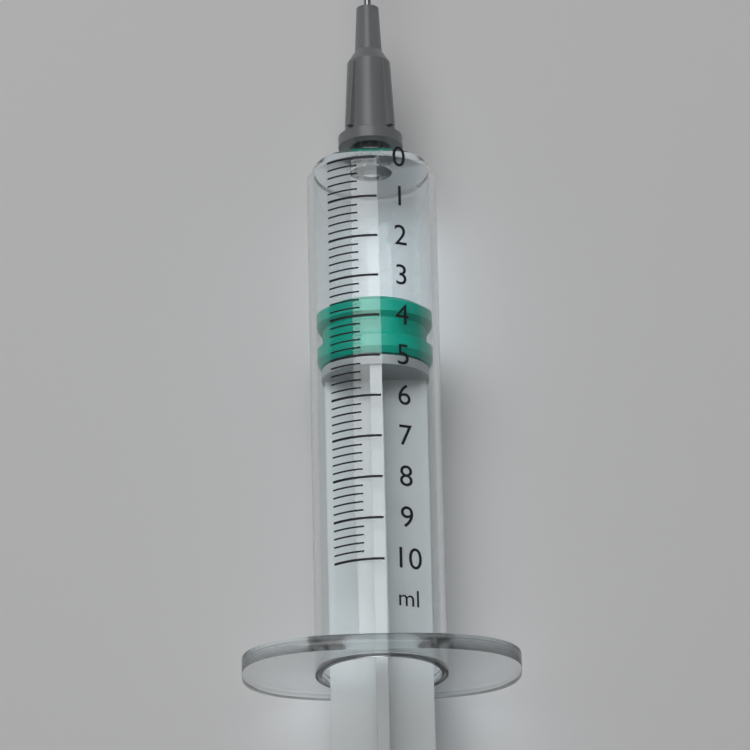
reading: 3.4 ml
